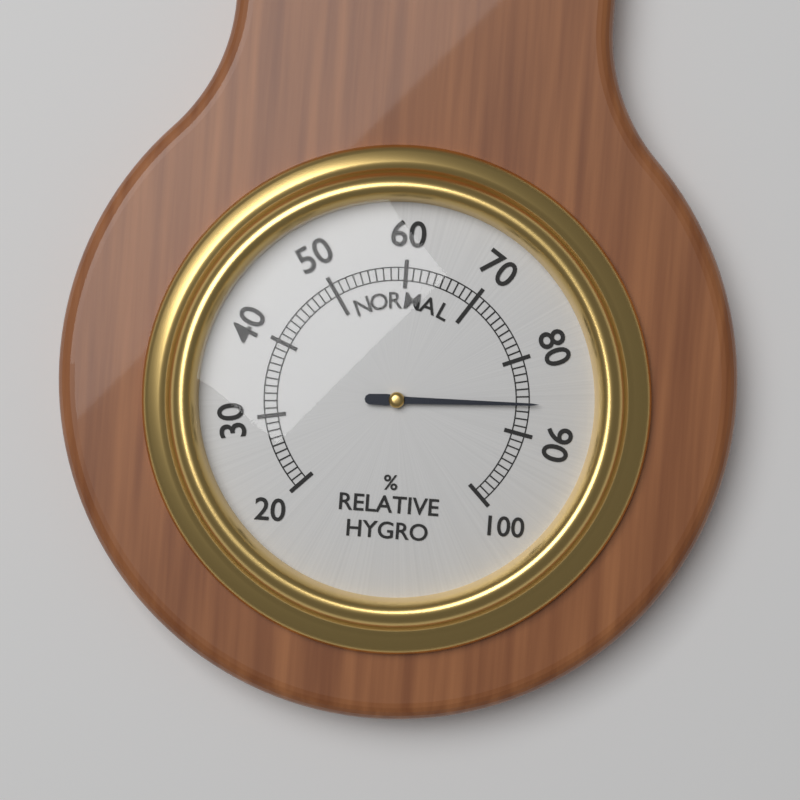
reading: 86 %
